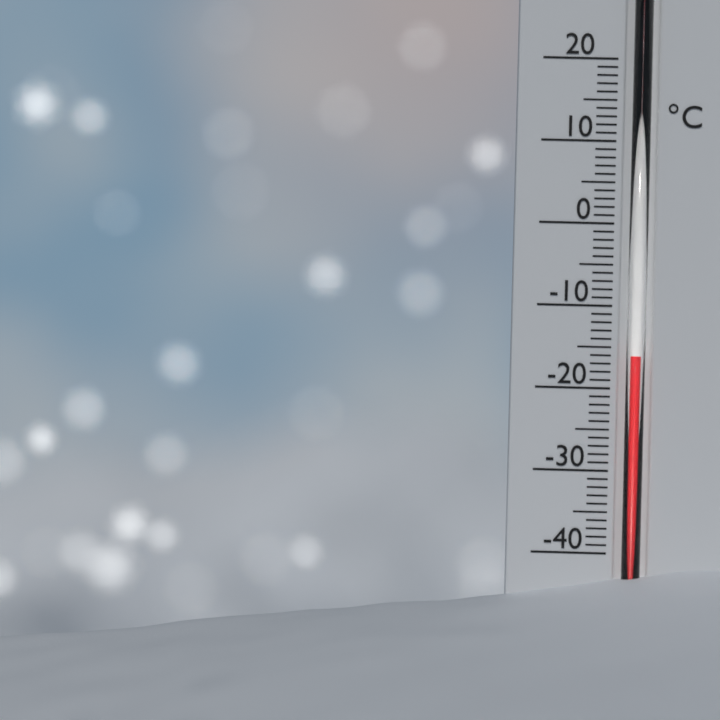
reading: -16 °C
